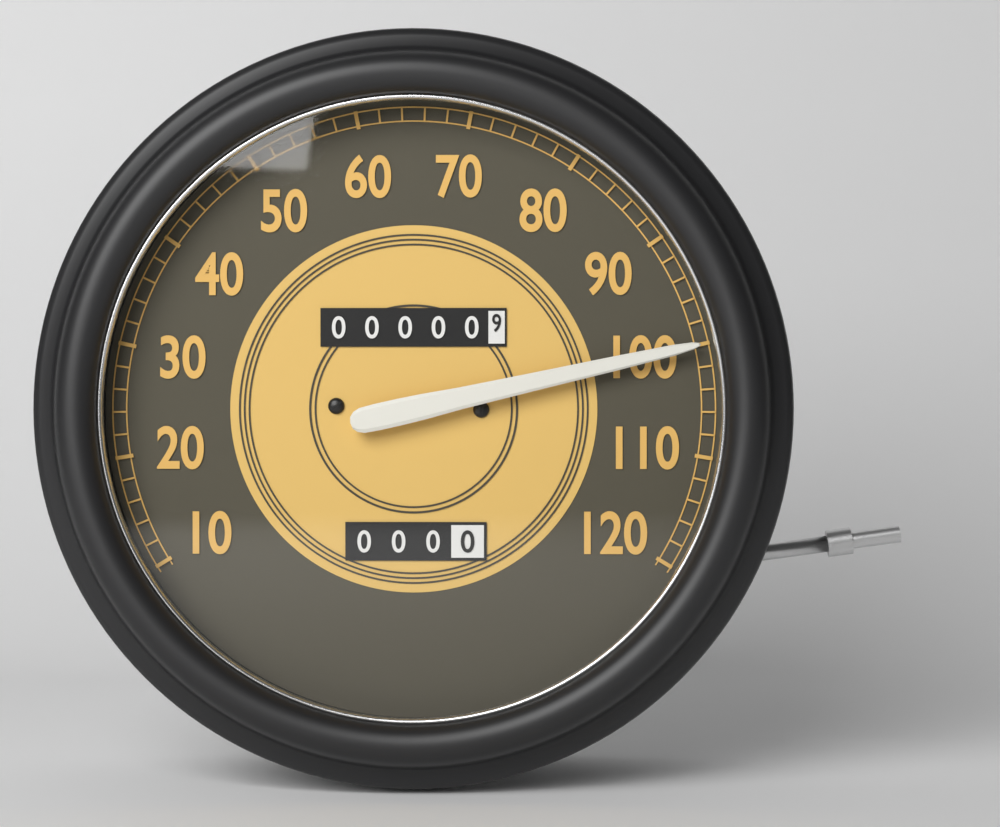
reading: 100 (no unit)
